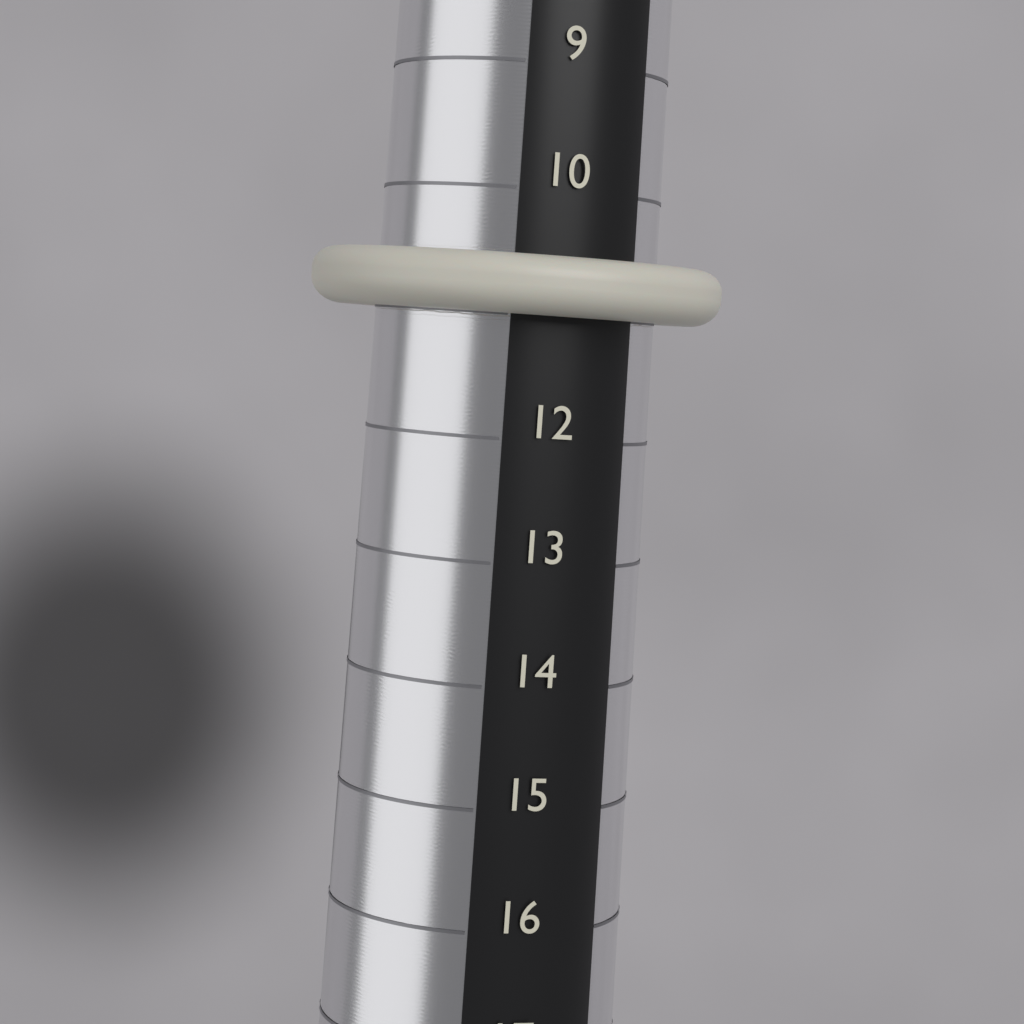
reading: 11 (no unit)
